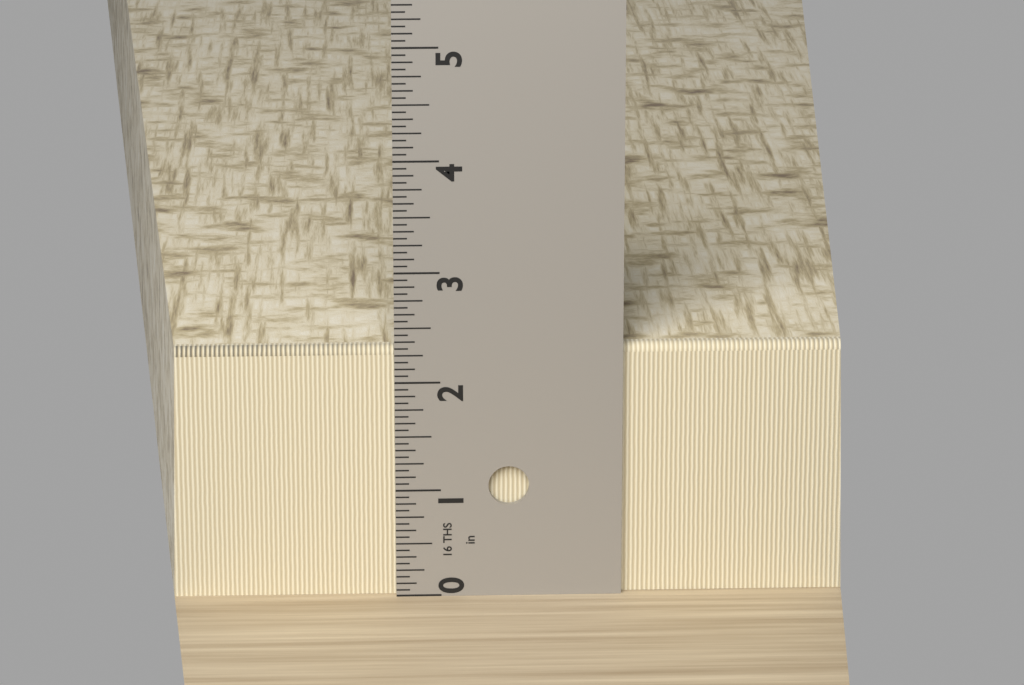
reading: 2.3125 in
